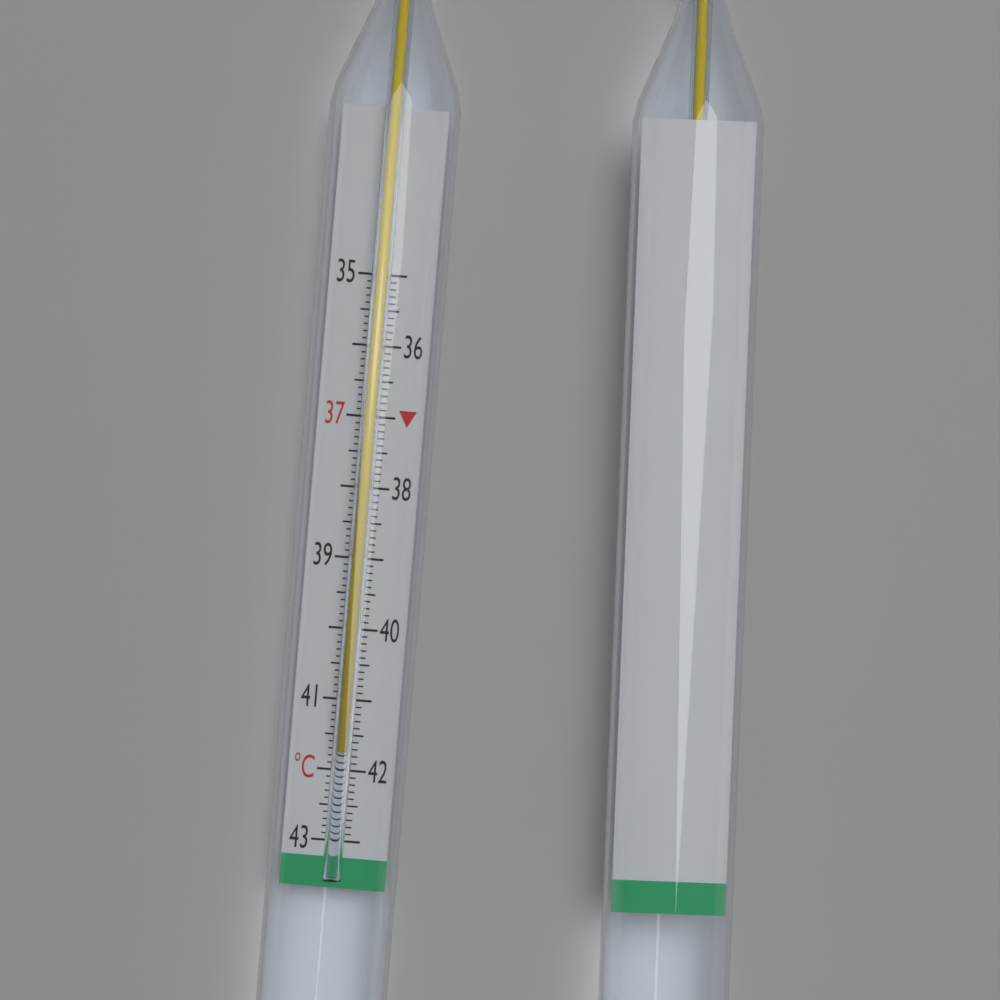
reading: 41.7 °C
